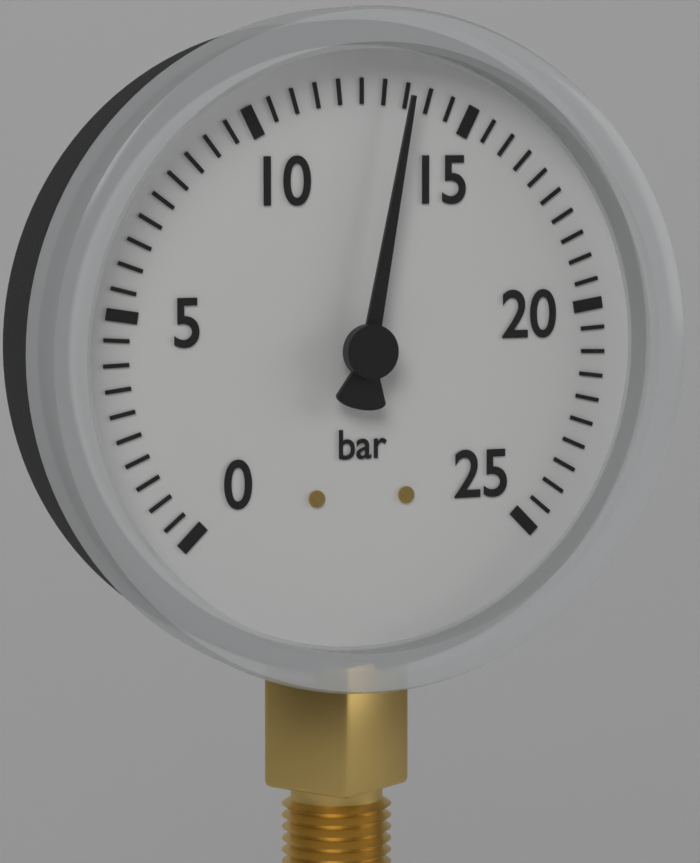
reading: 13.5 bar
